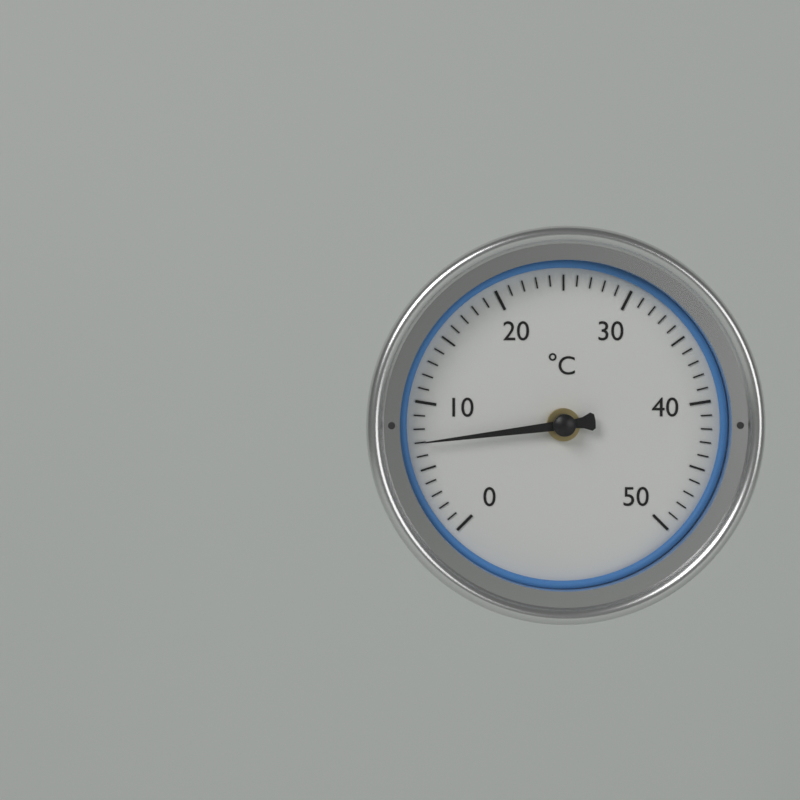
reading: 7 °C
